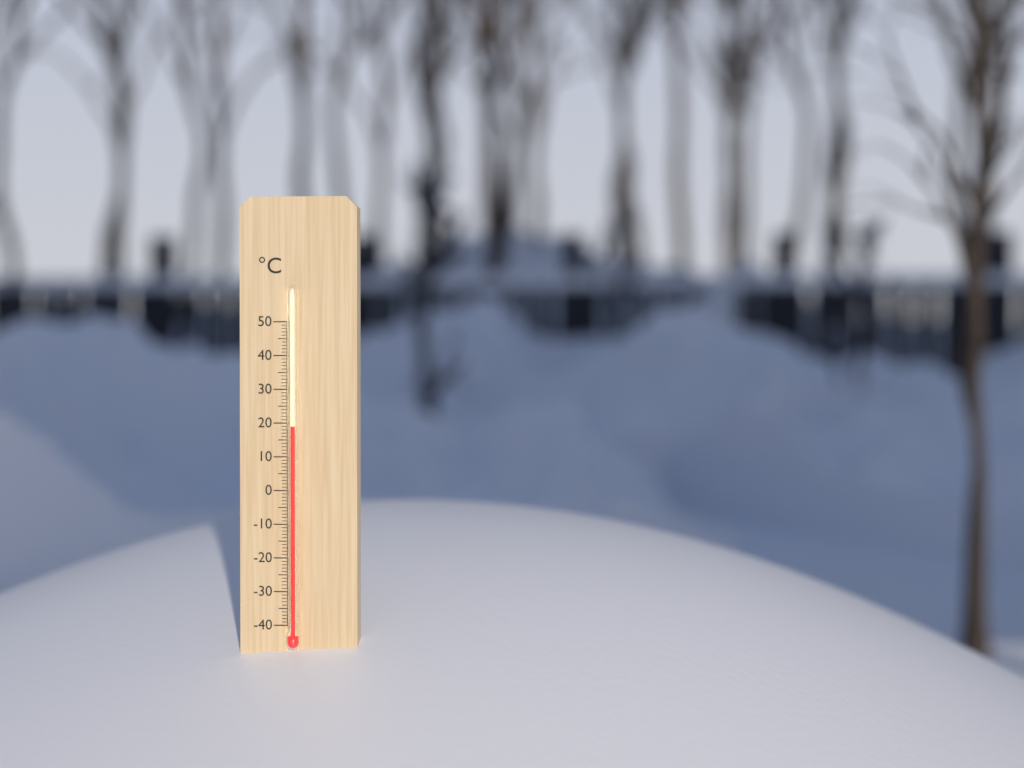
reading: 19 °C
